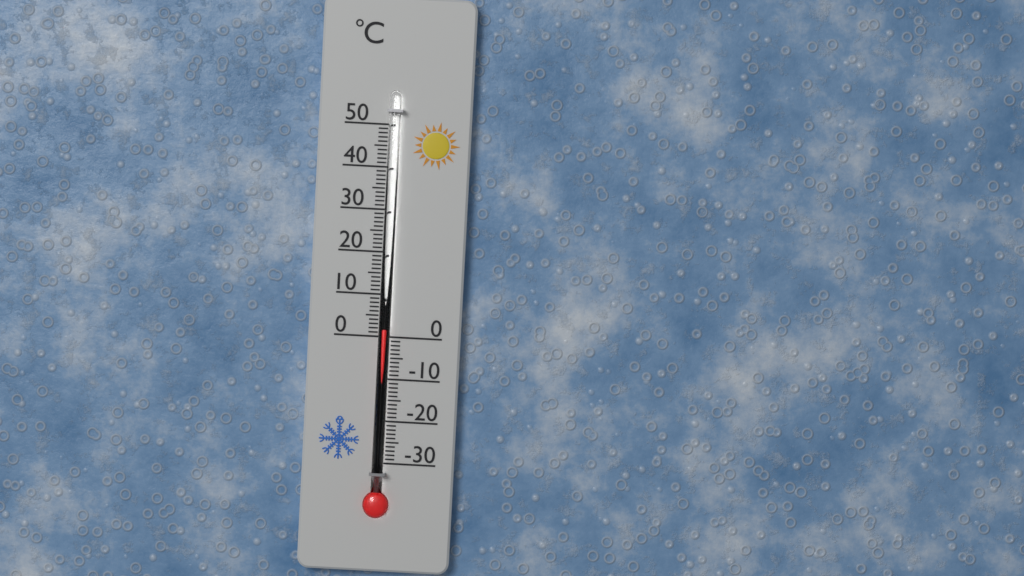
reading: 2 °C
